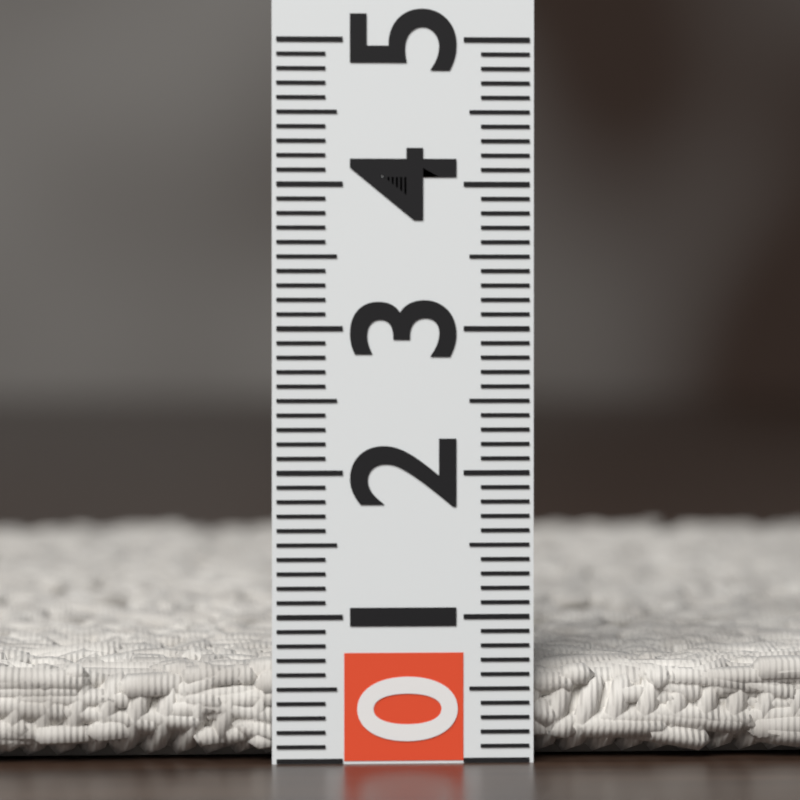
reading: 0.7 (no unit)
